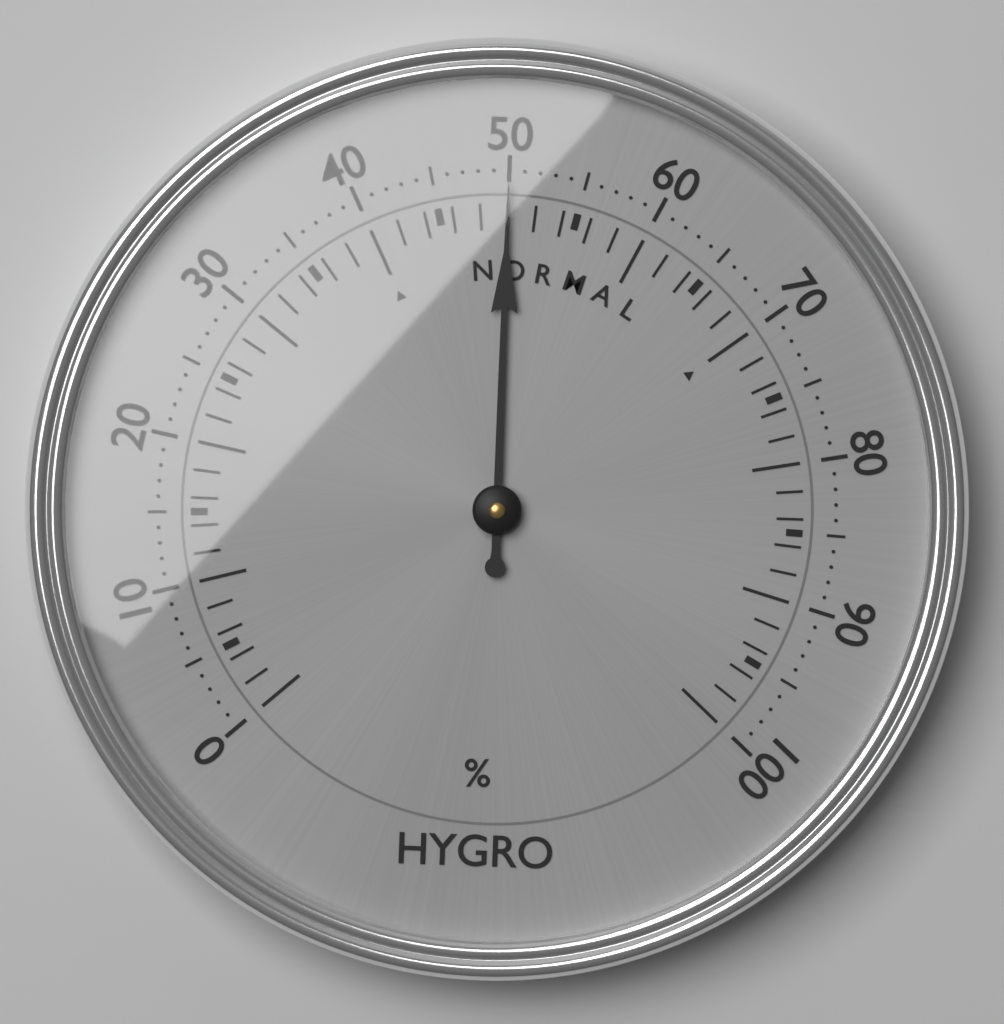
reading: 50 %
